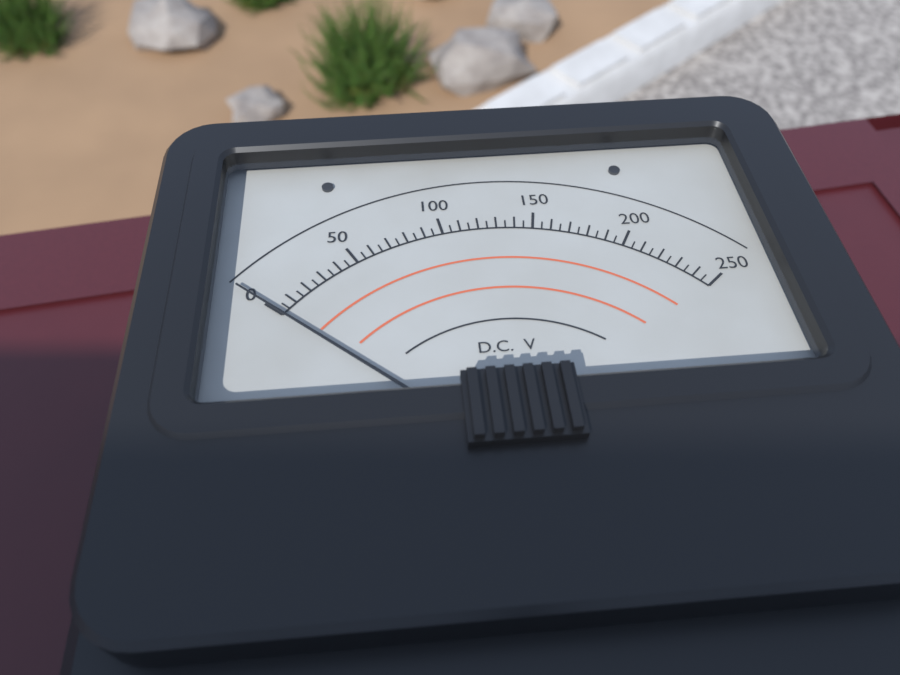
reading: 0 V
